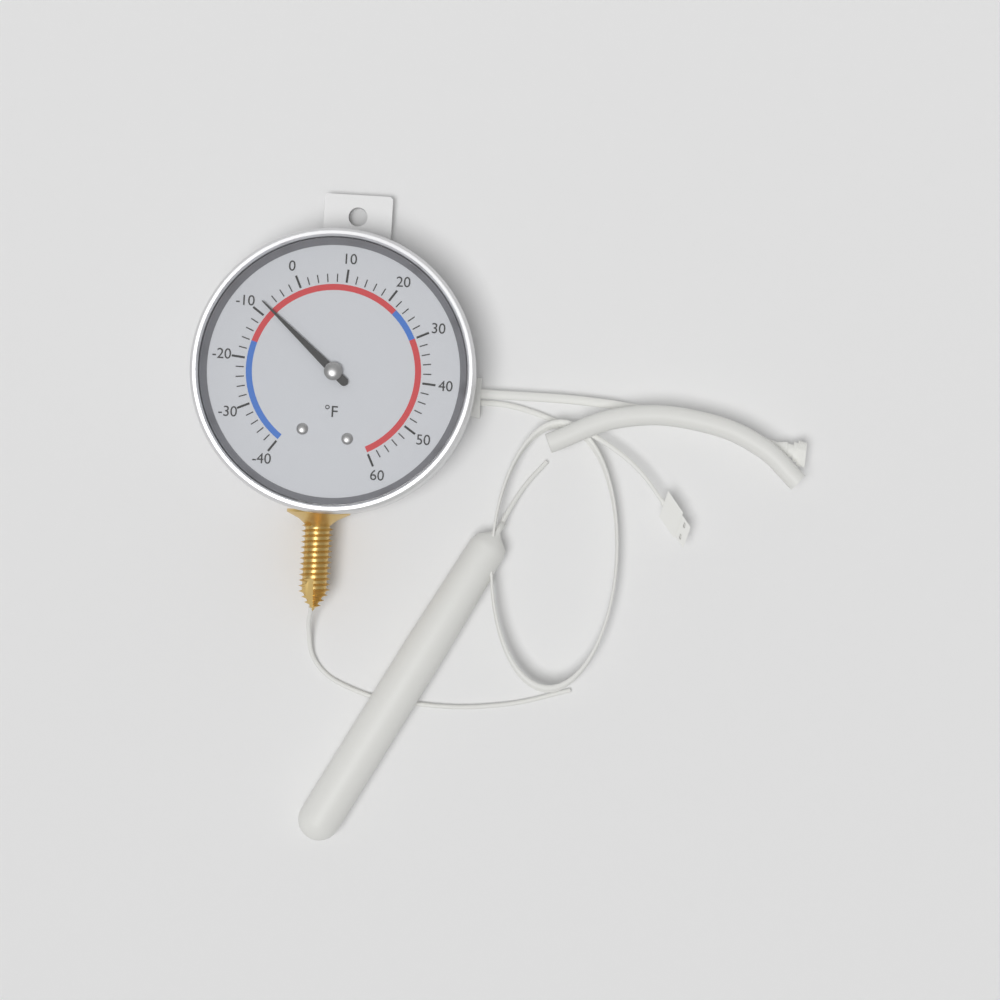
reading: -8 °F
